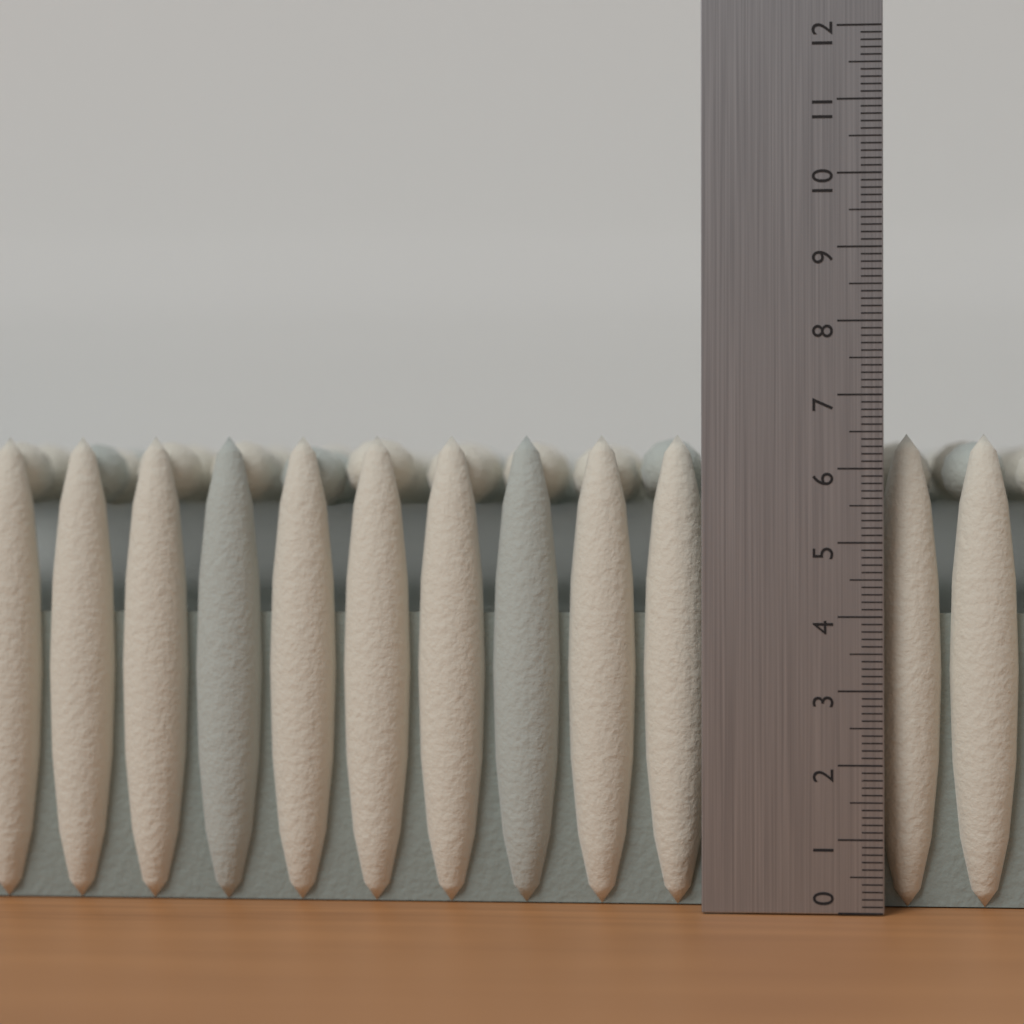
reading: 6.5 (no unit)
